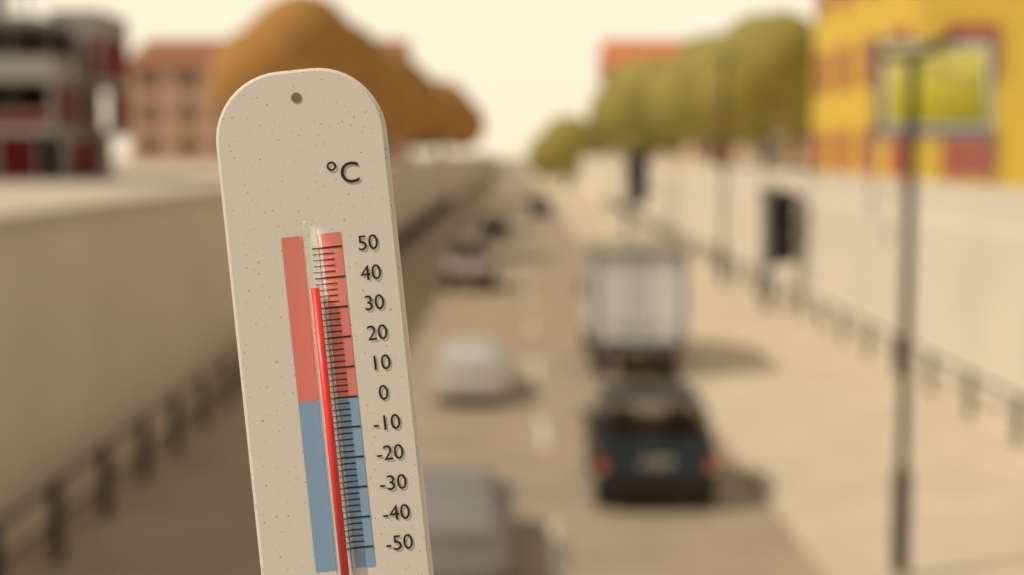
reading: 37 °C
